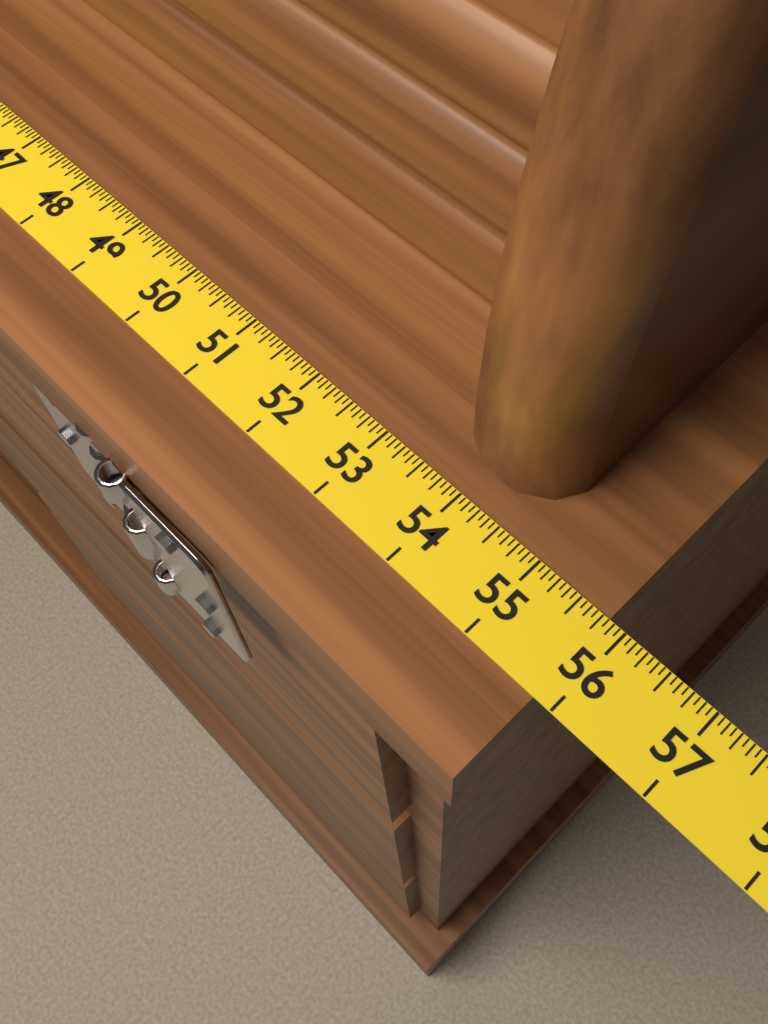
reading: 55.8125 (no unit)
